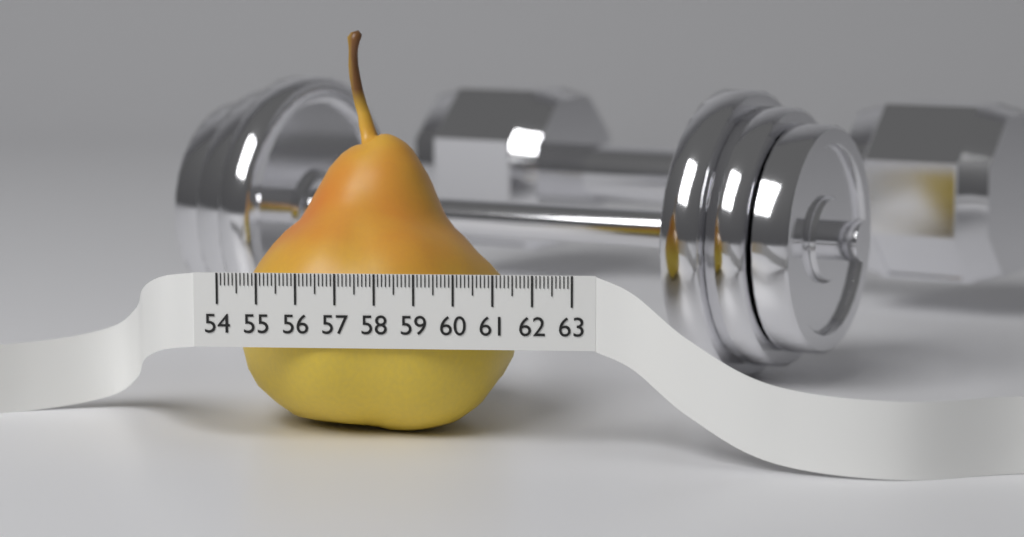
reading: 61.4 (no unit)
